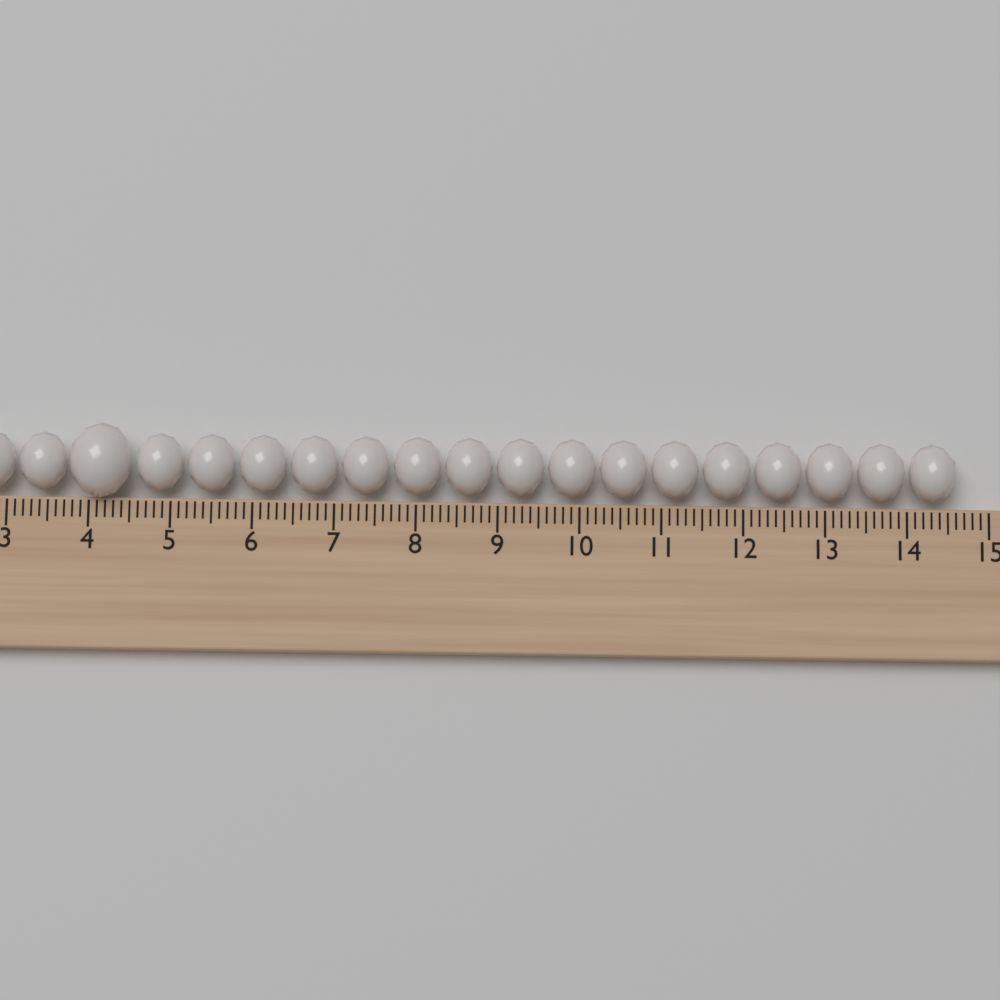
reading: 14.6 (no unit)
